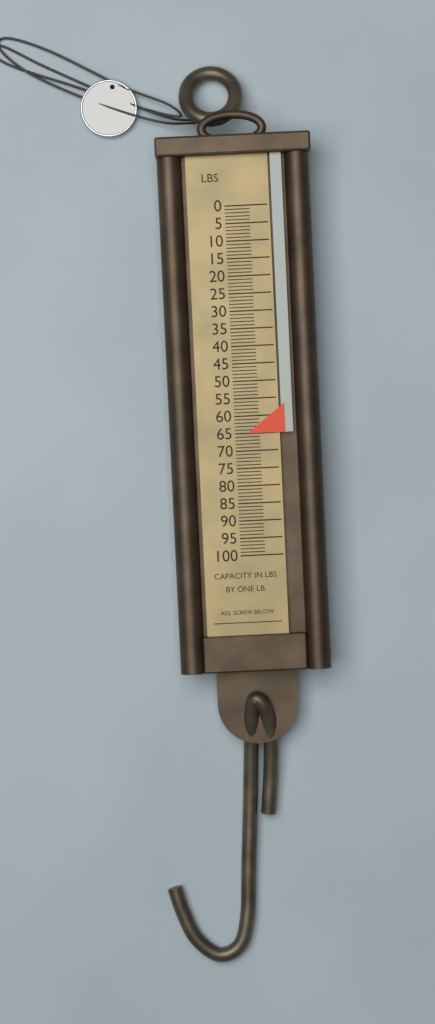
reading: 65 lb
